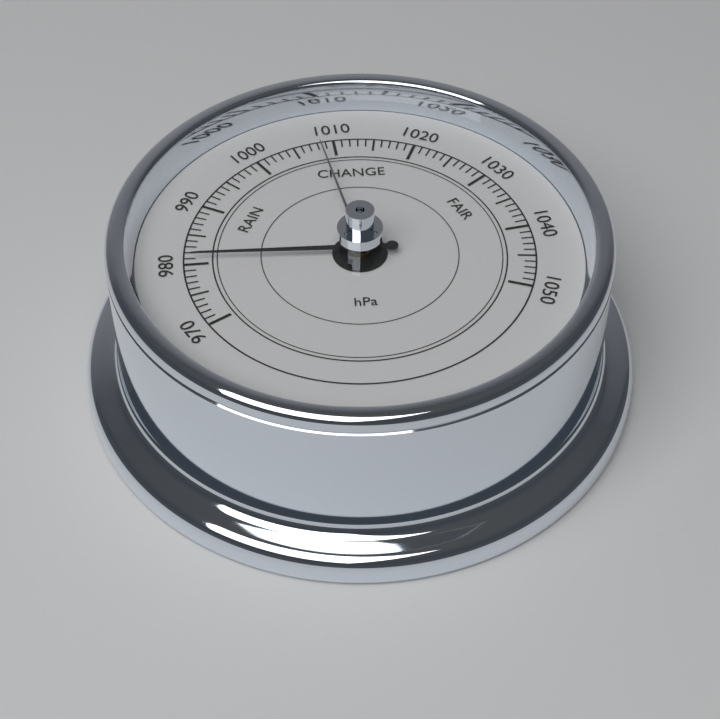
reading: 981 hPa
